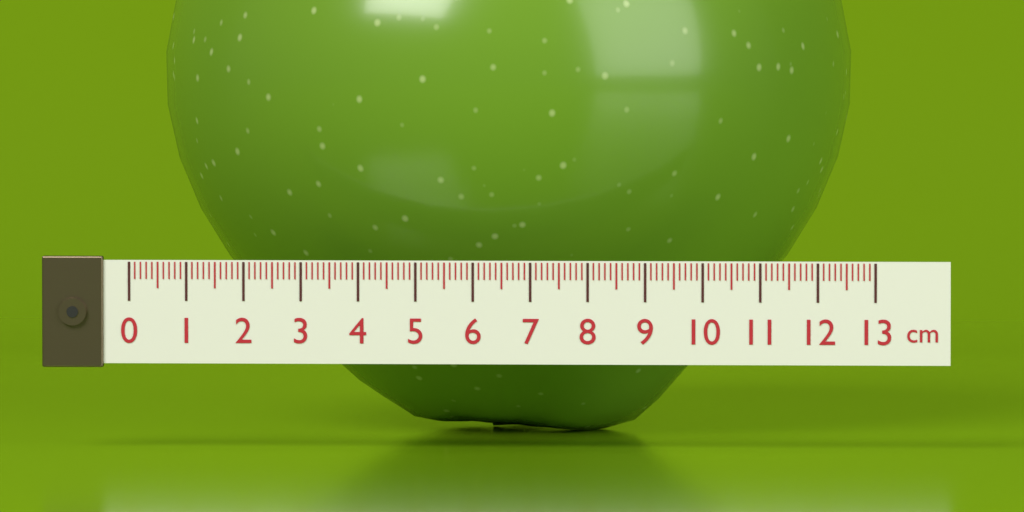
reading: 12.4 cm
